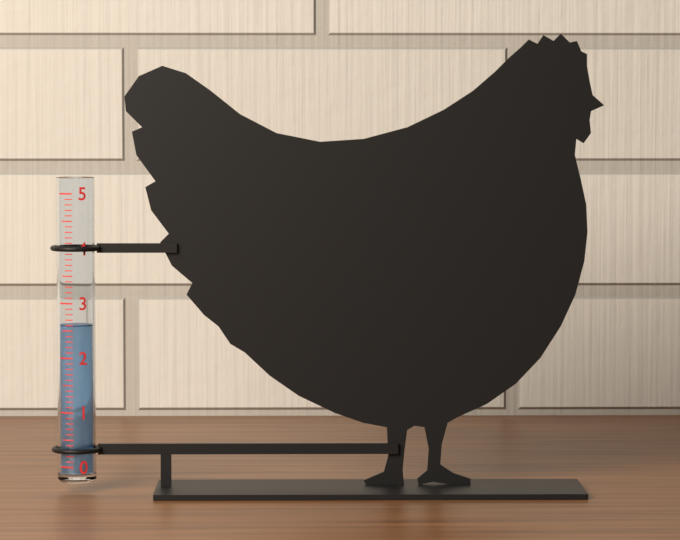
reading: 2.6 (no unit)
